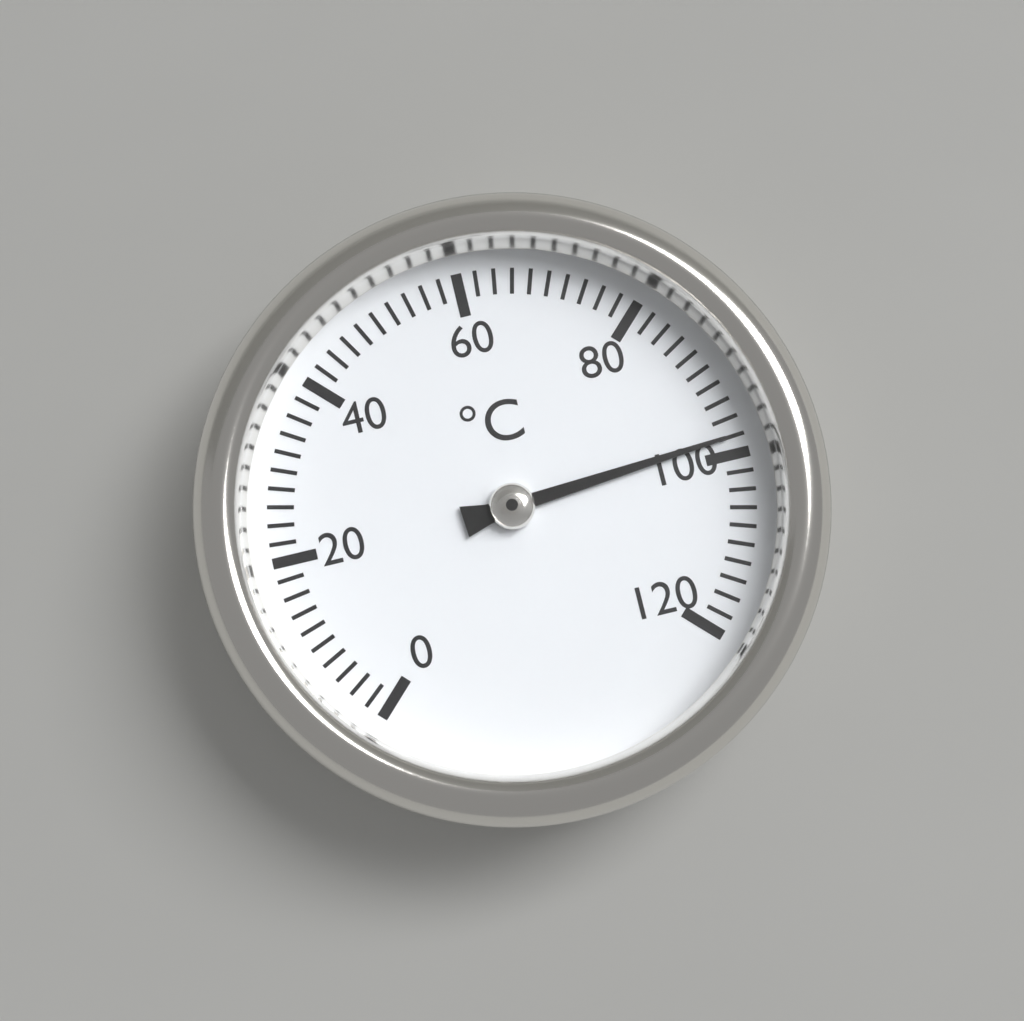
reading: 98 °C
